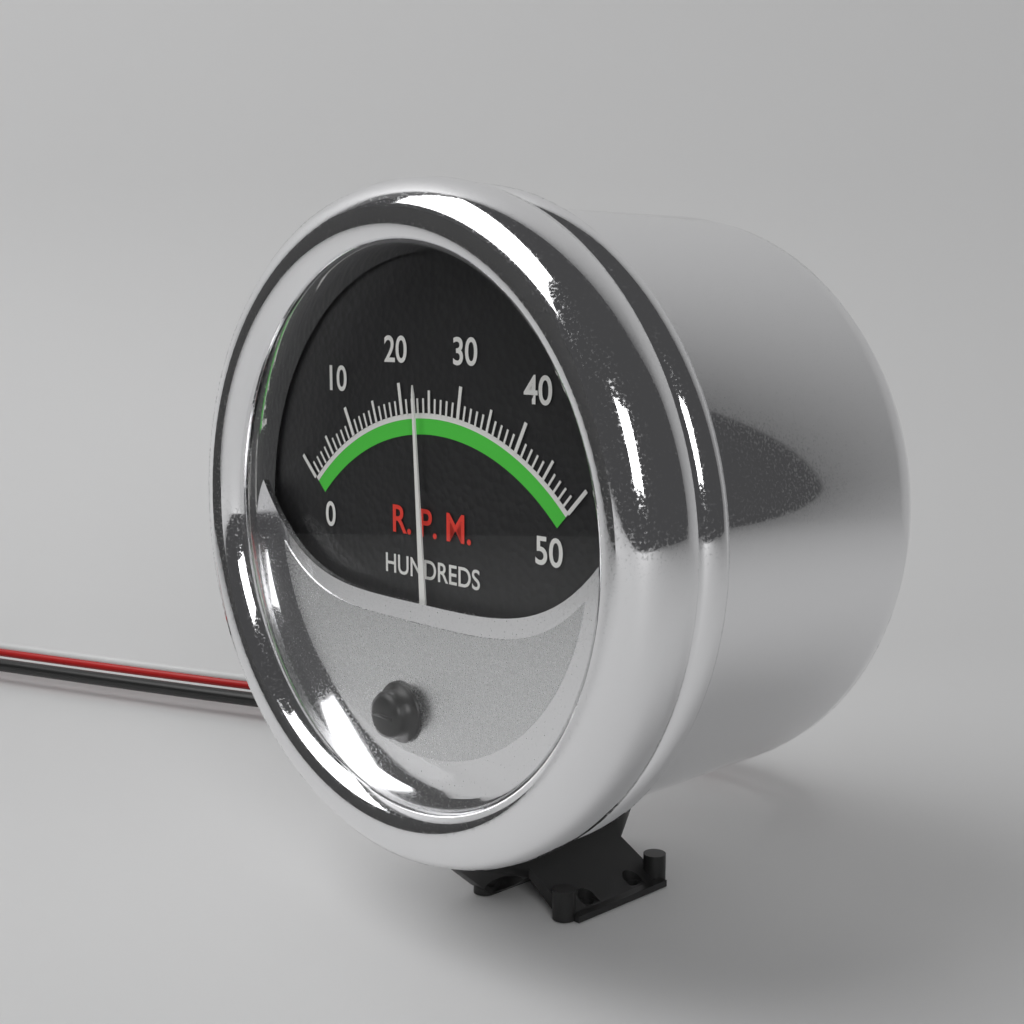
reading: 23 RPM x100
